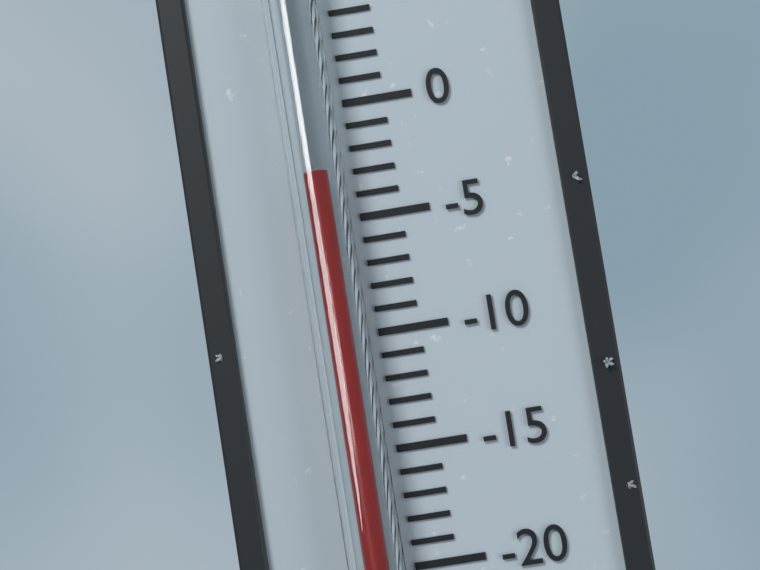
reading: -3 °C
